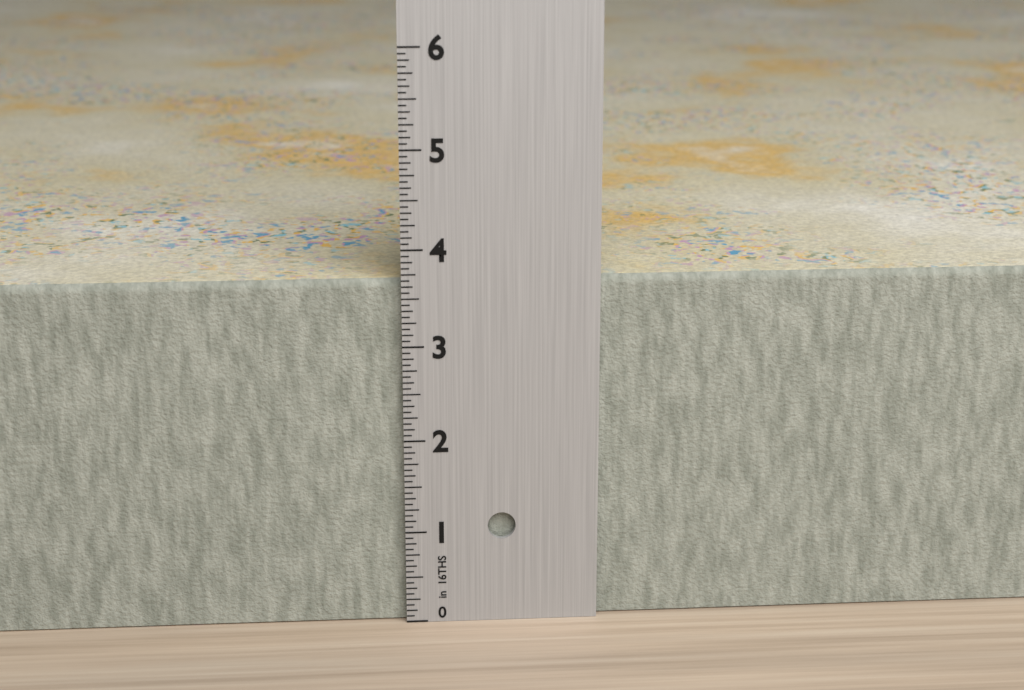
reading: 3.6875 in
